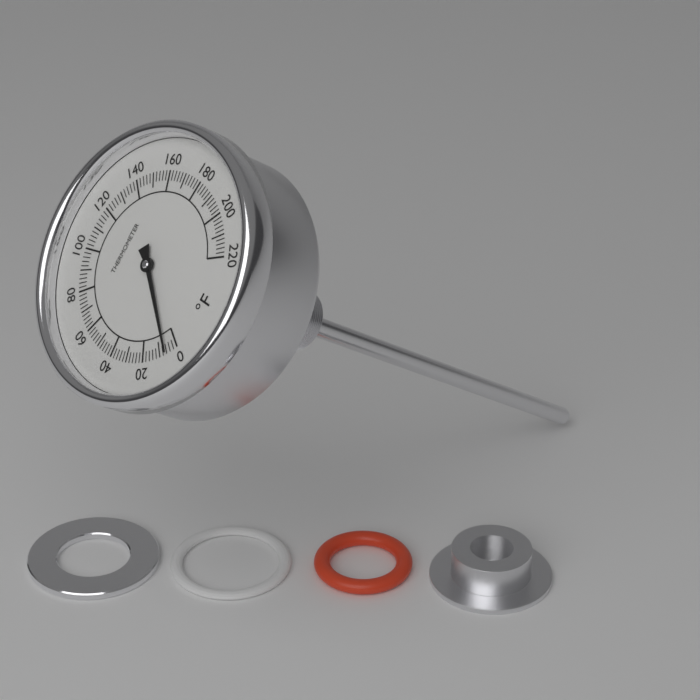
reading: 6 °F
